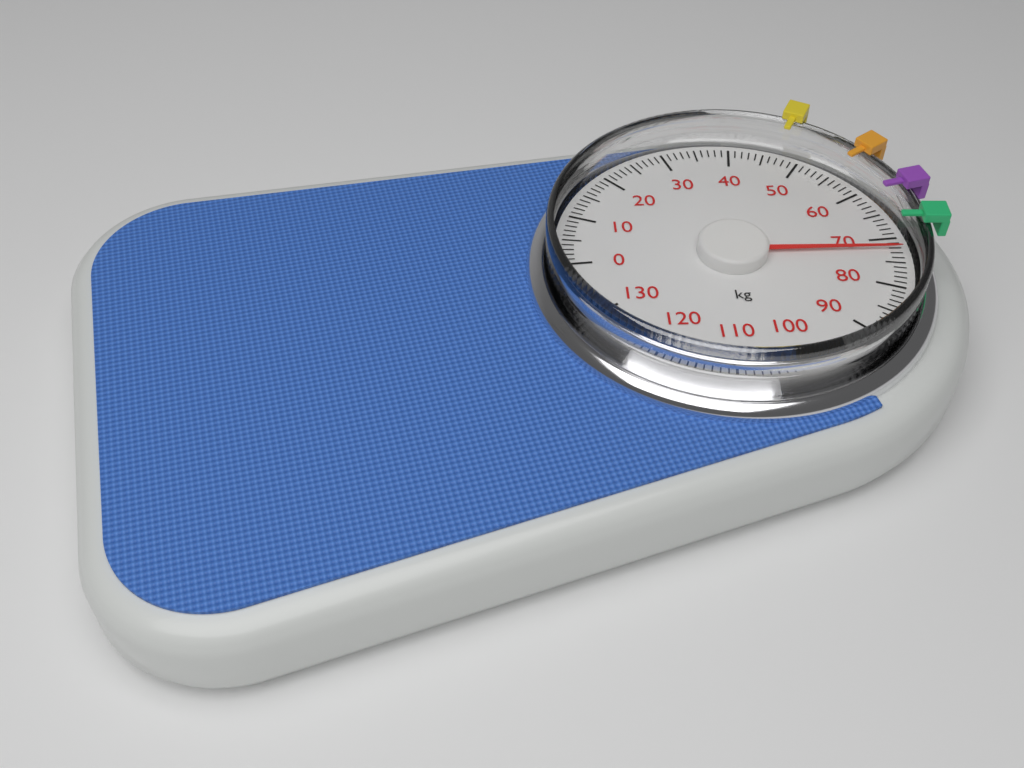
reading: 72 kg
